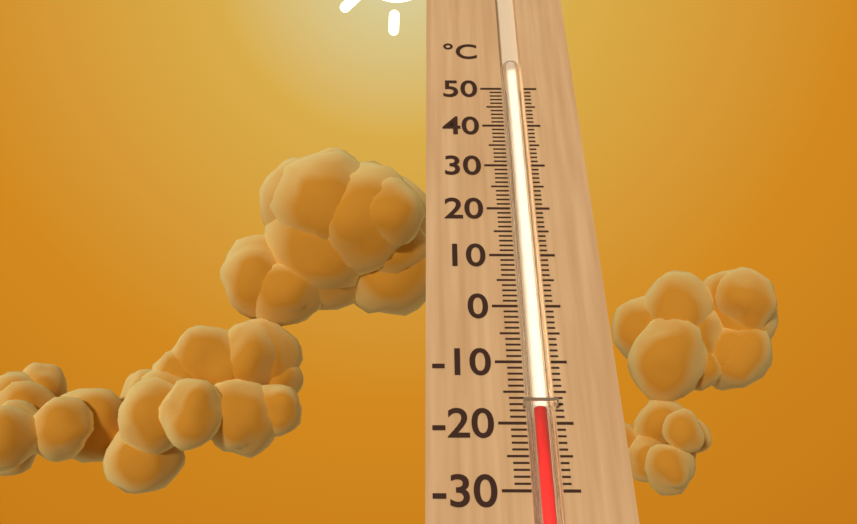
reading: -18 °C
